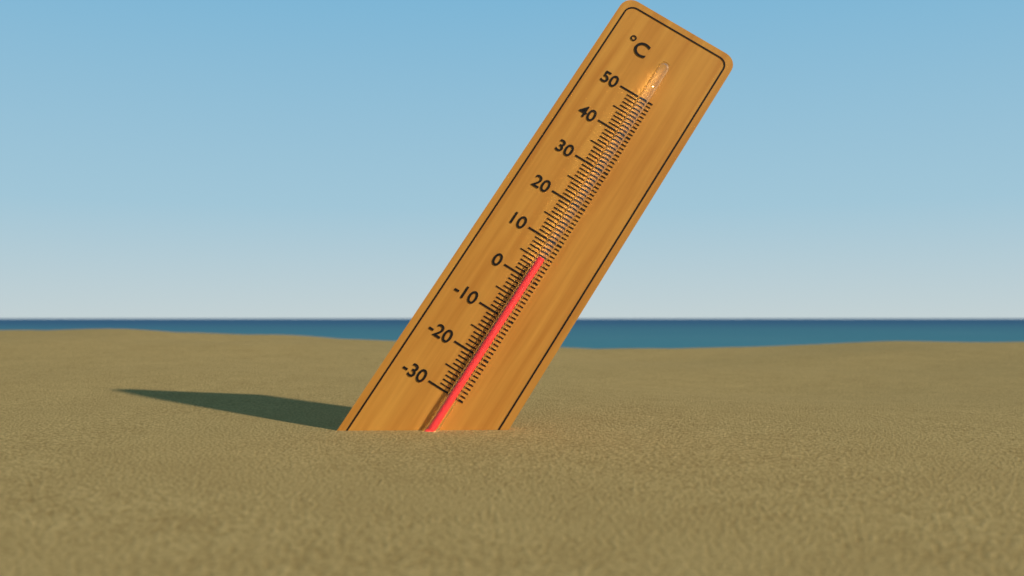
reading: 5 °C
